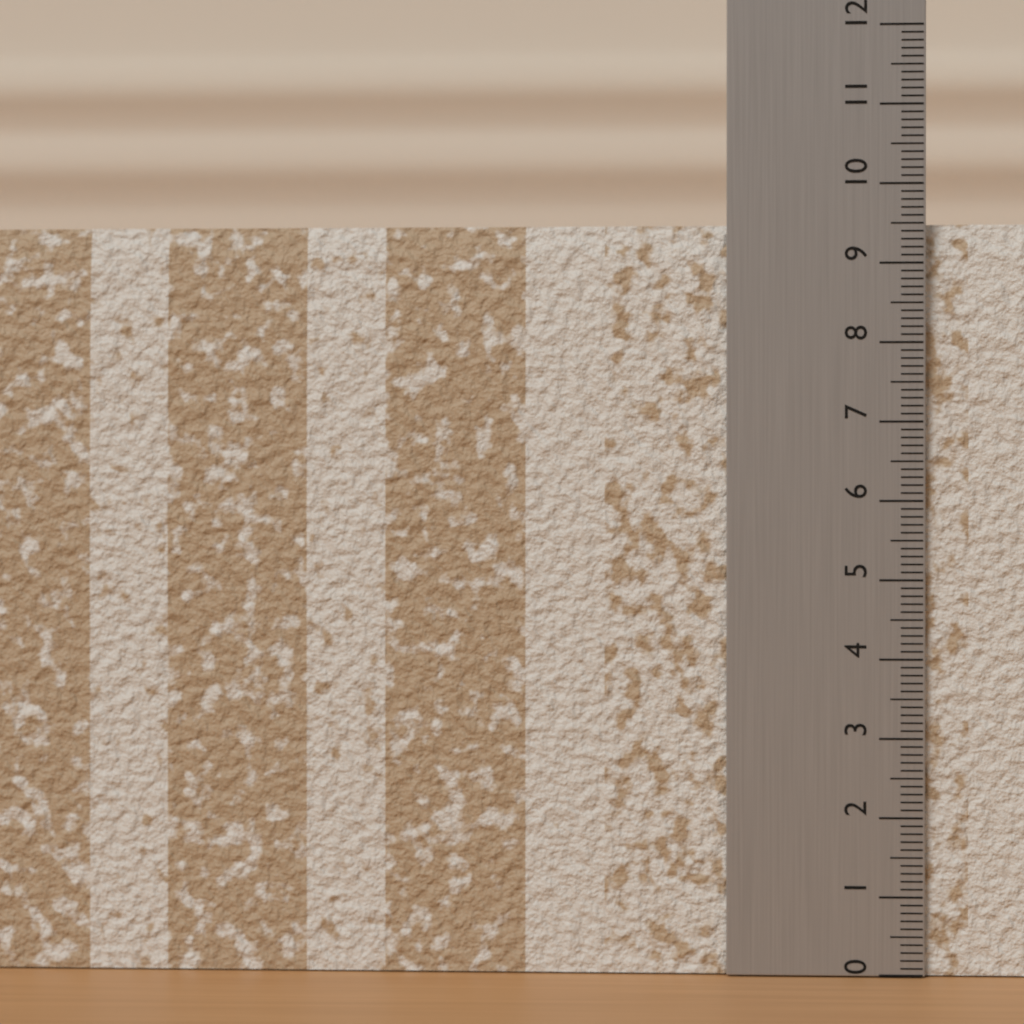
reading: 9.5 (no unit)
